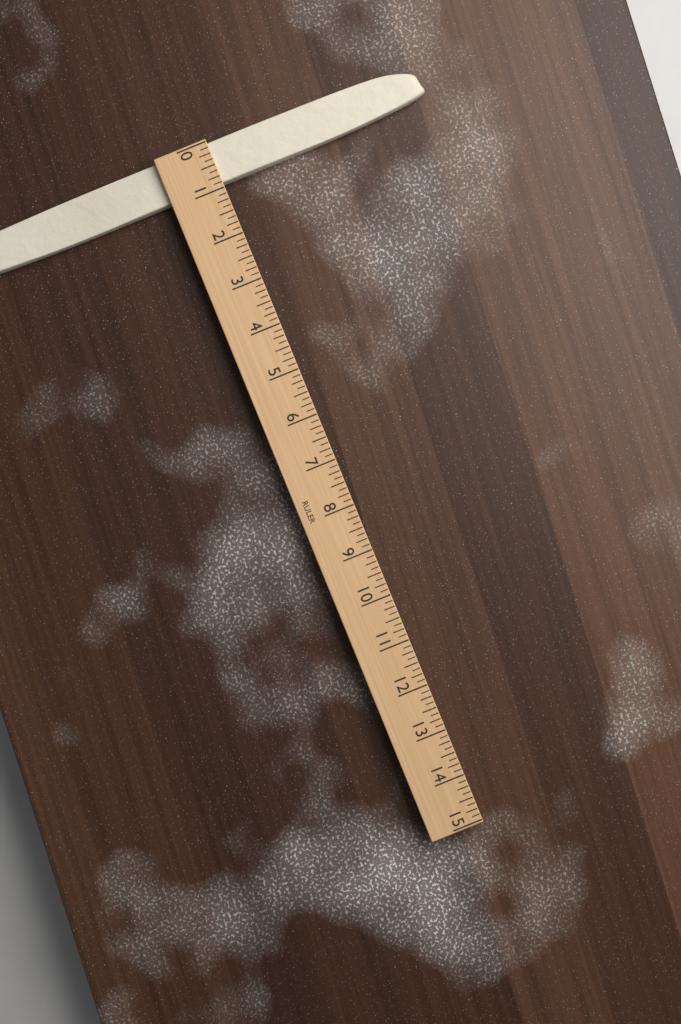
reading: 0.875 (no unit)
